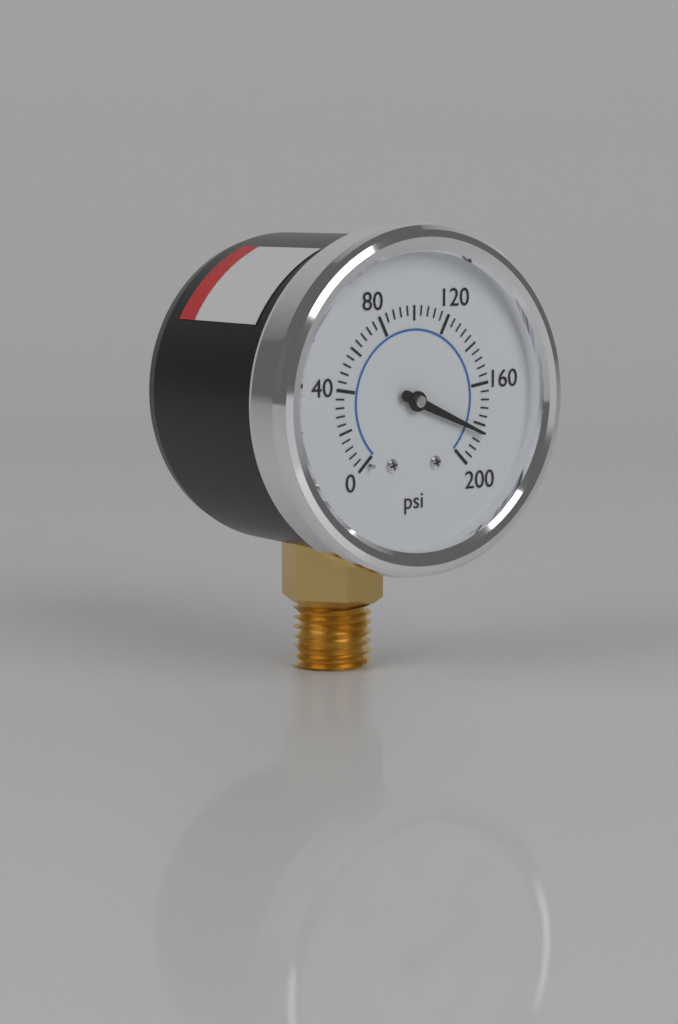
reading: 184 psi
